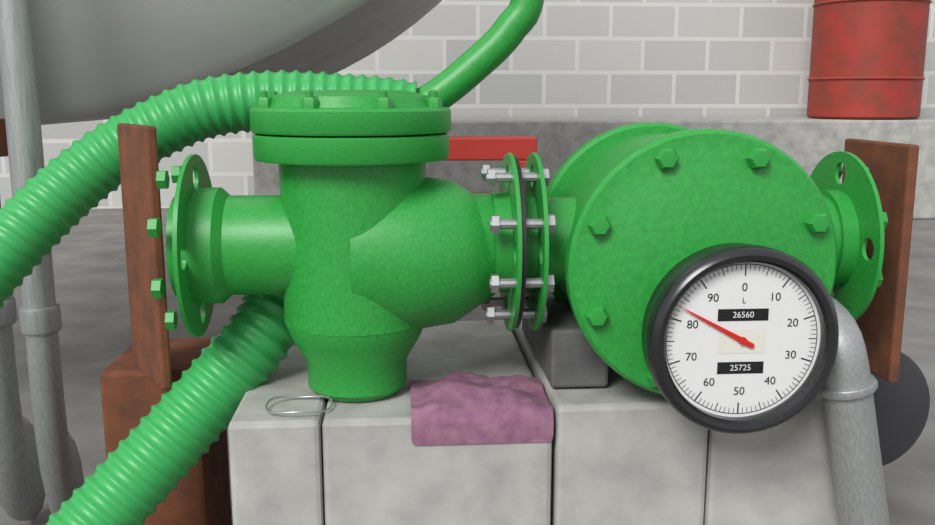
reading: 83 L
